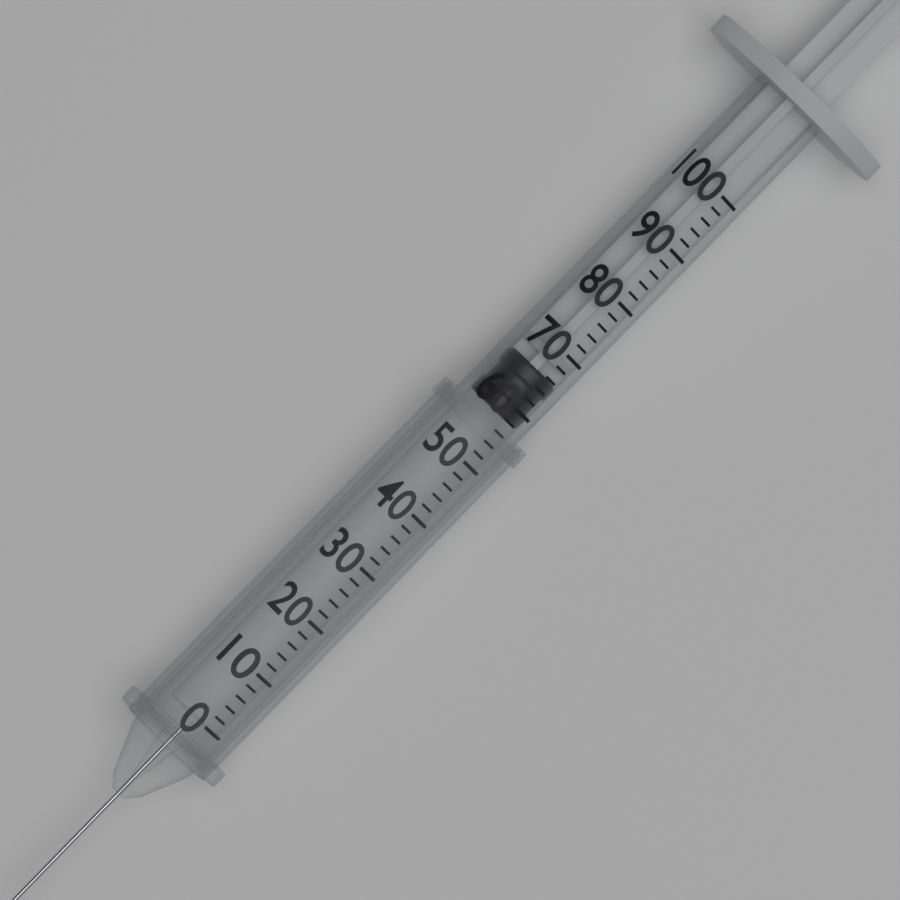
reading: 58 (no unit)
